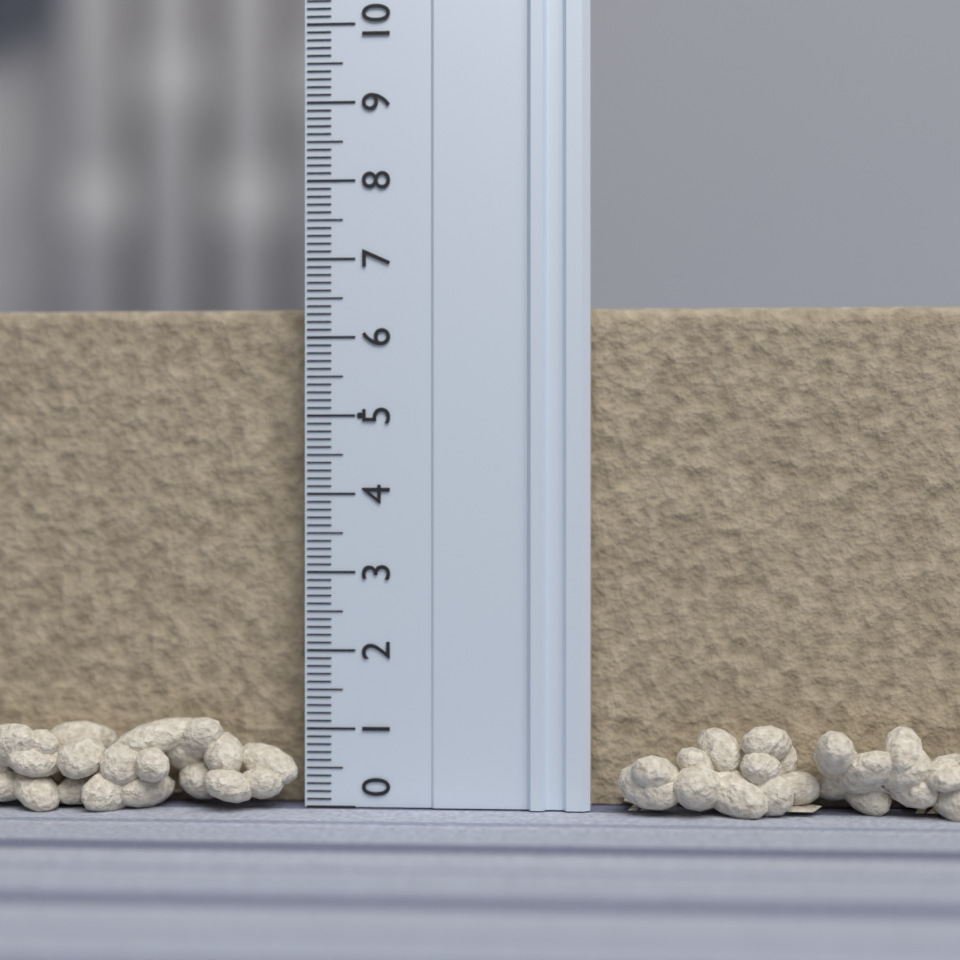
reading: 6.4 (no unit)
